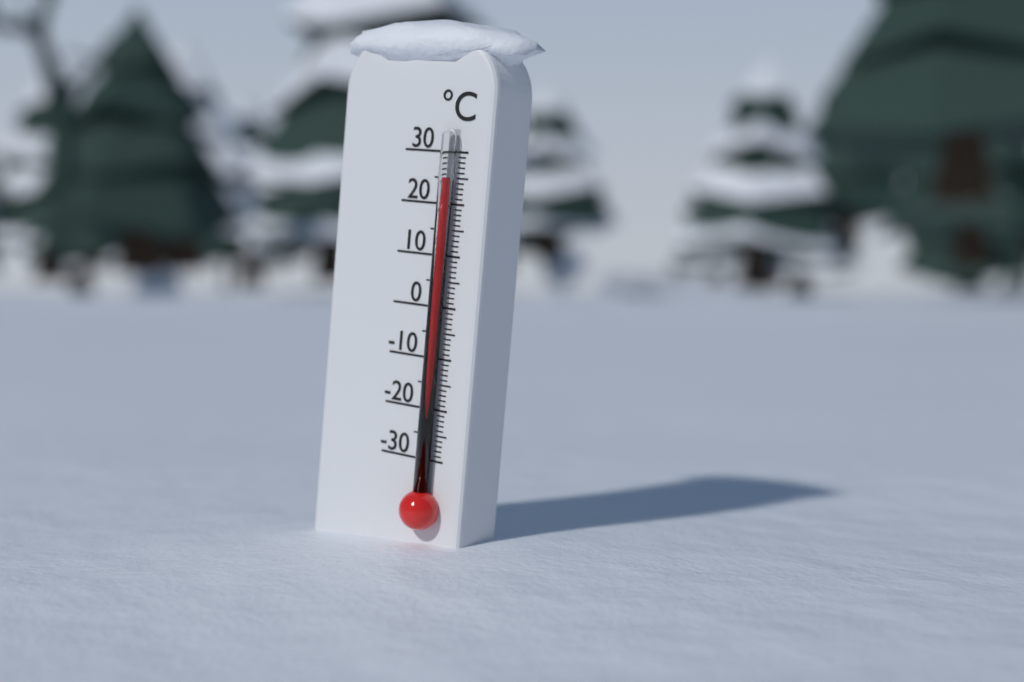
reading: 25 °C
